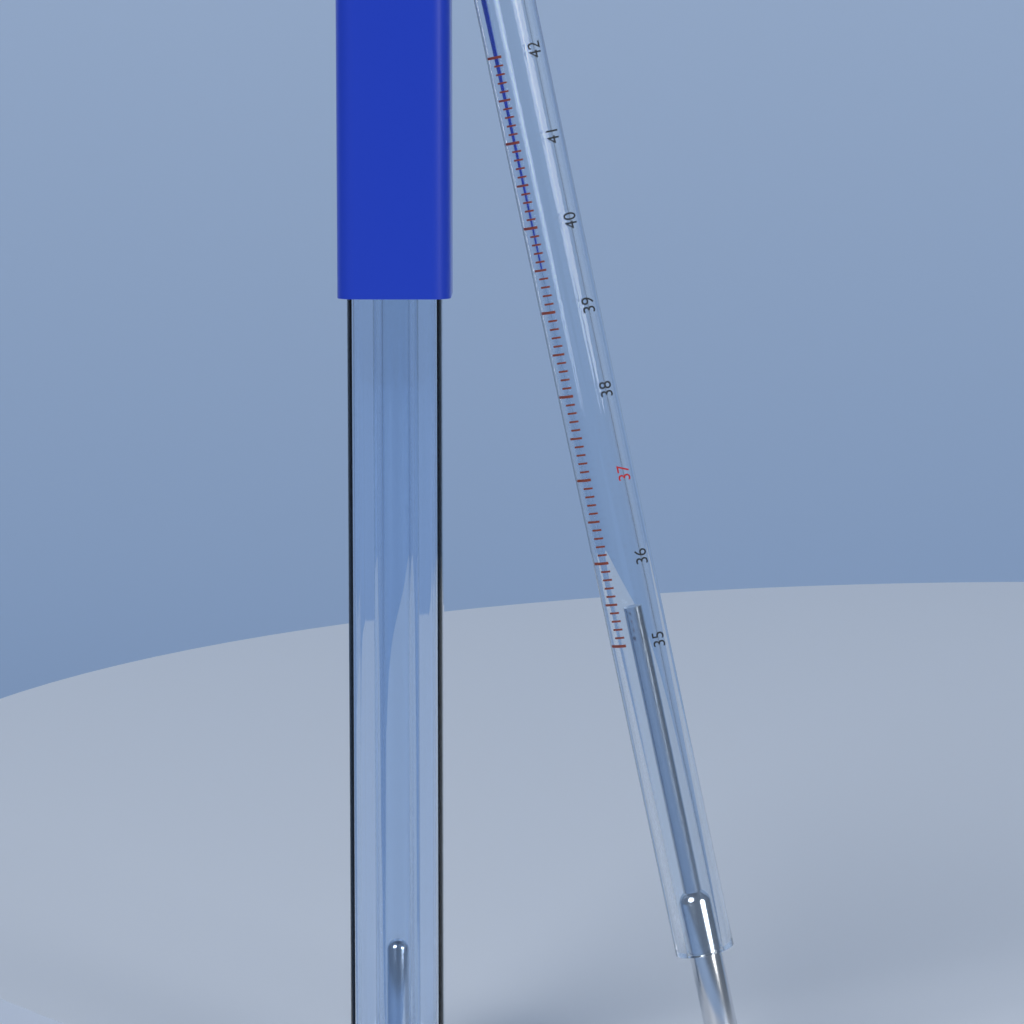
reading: 35.4 °C
